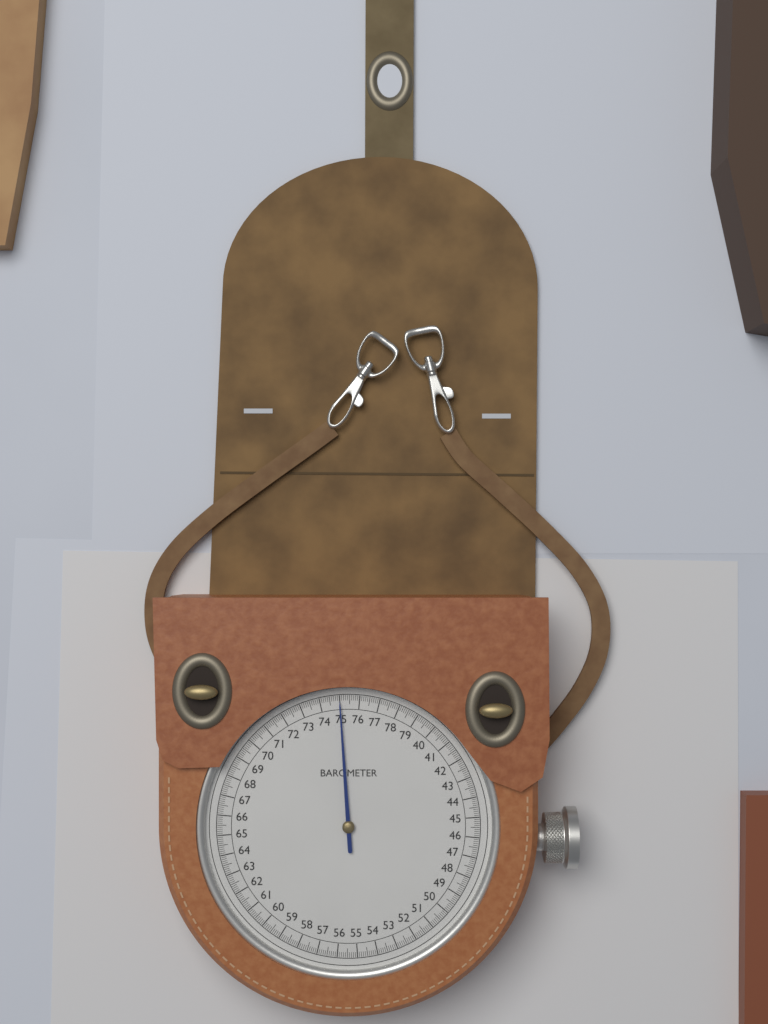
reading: 75.0 (no unit)
